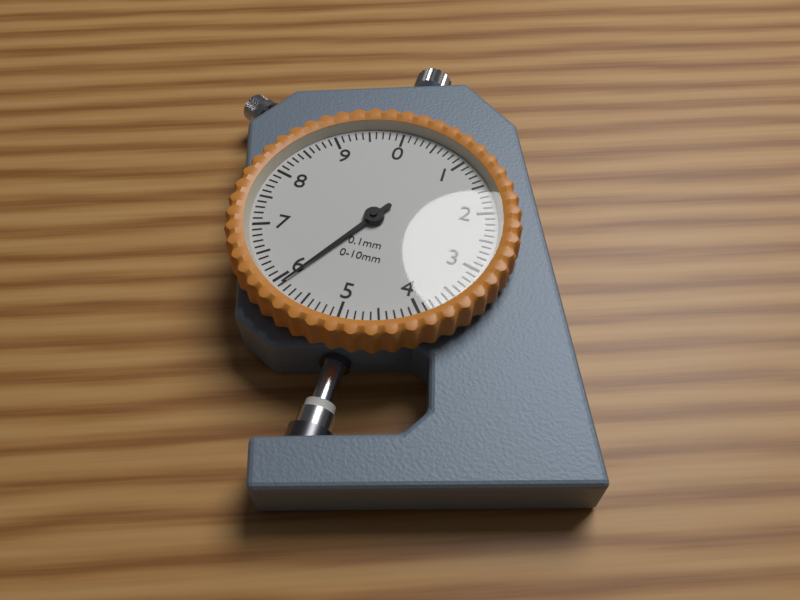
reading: 5.9 mm
